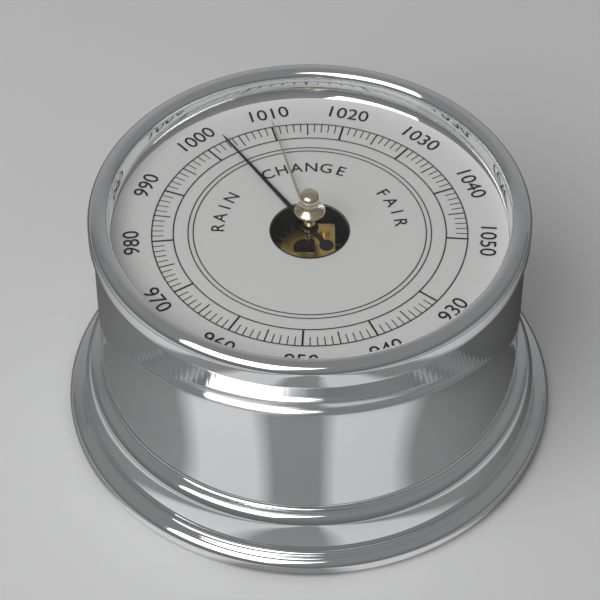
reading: 1003 (no unit)
